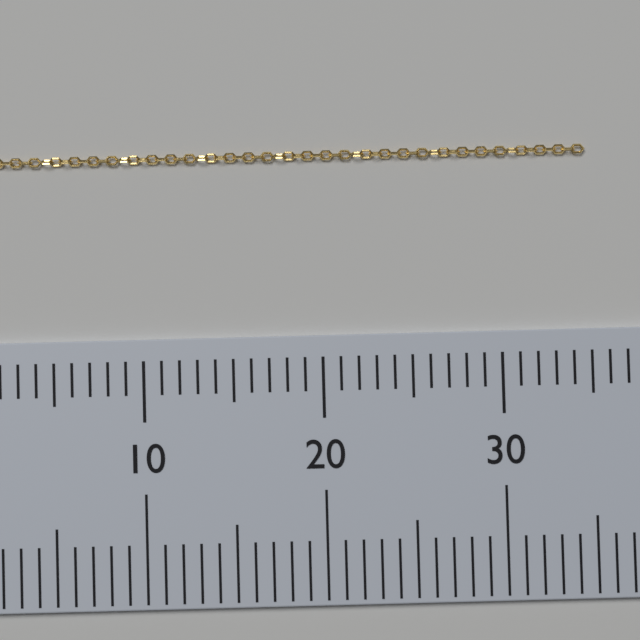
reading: 35 (no unit)
